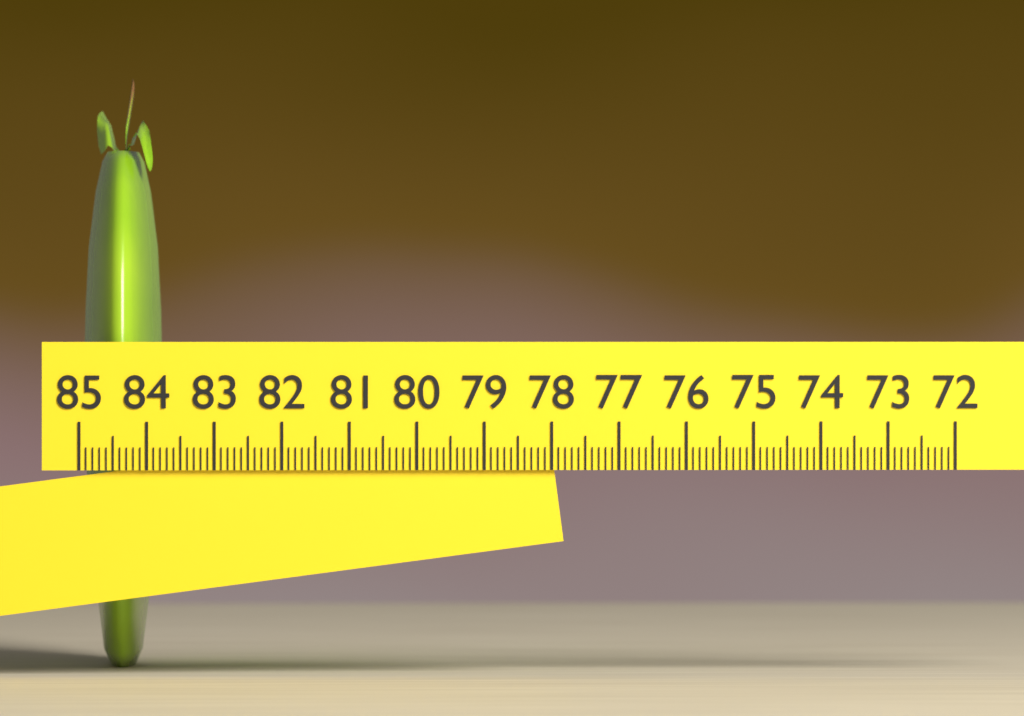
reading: 83.8 (no unit)
